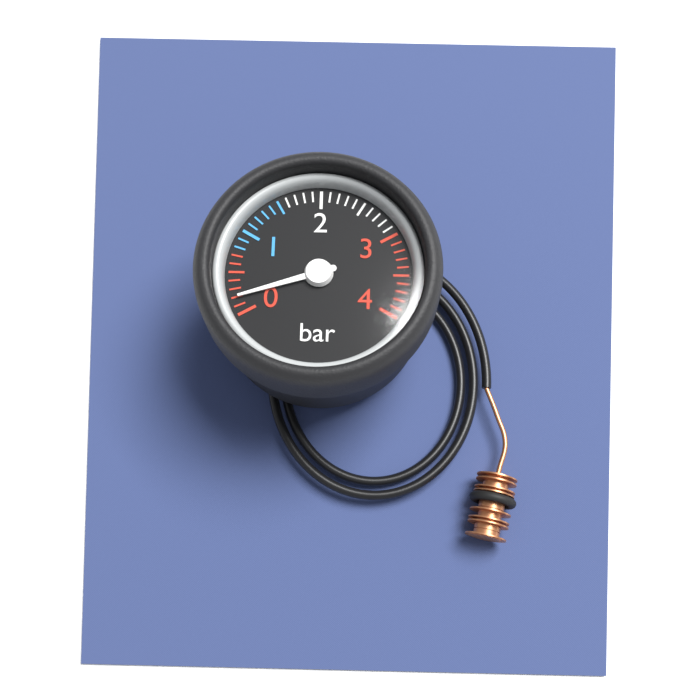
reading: 0.2 bar
